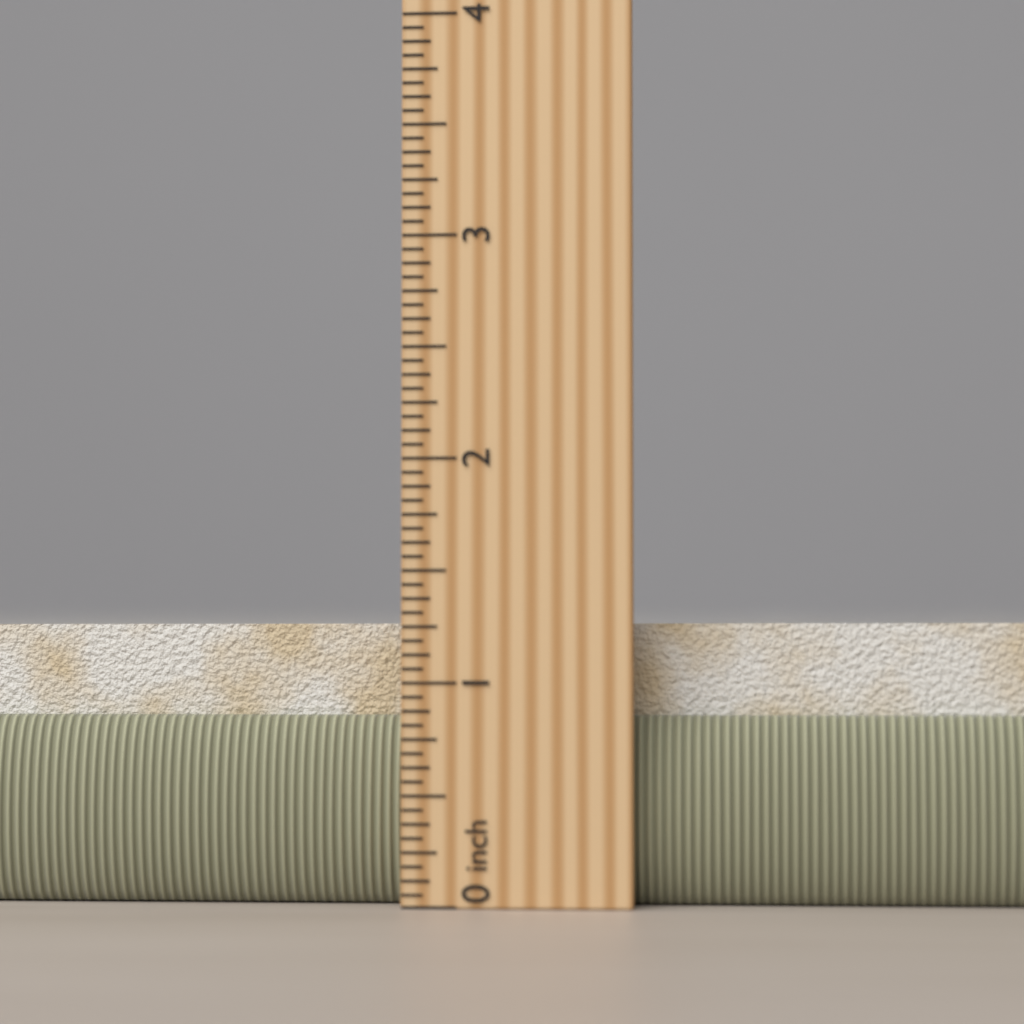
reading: 1.3750 in
